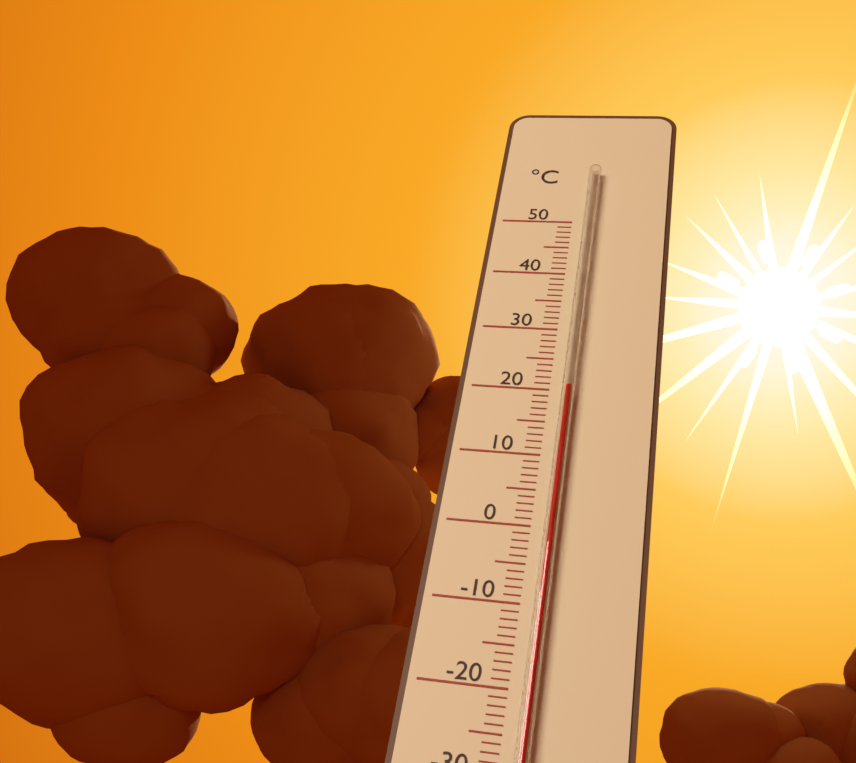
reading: 20 °C
